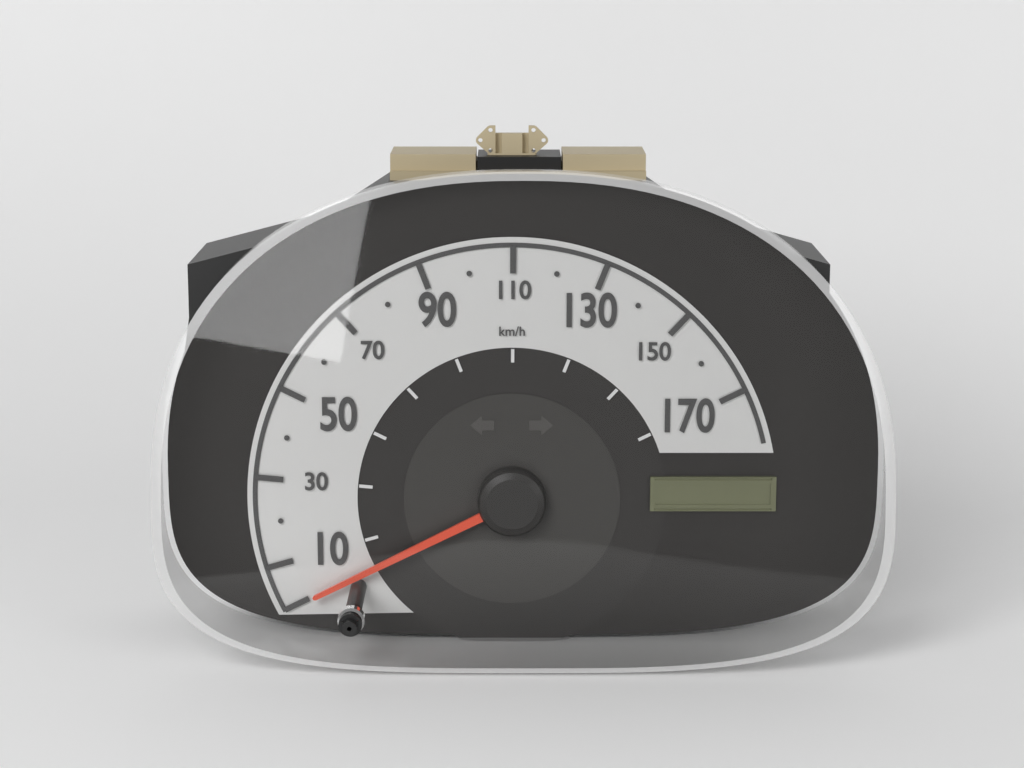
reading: 0 km/h
